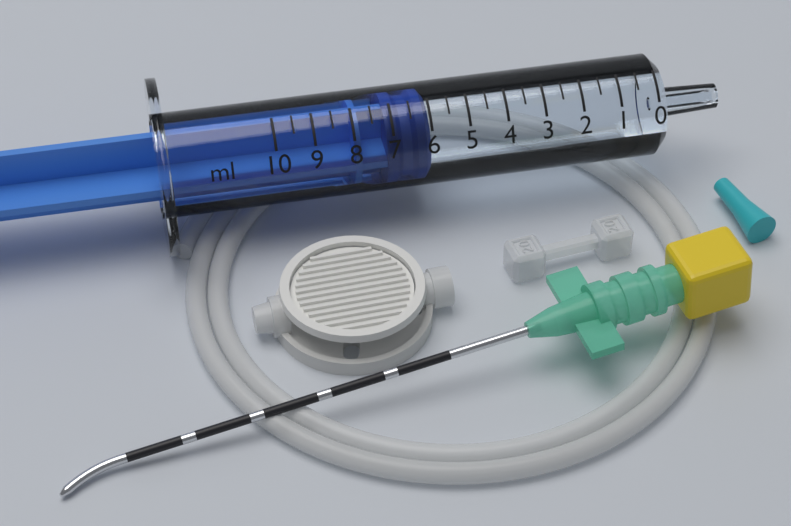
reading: 6.0 ml
